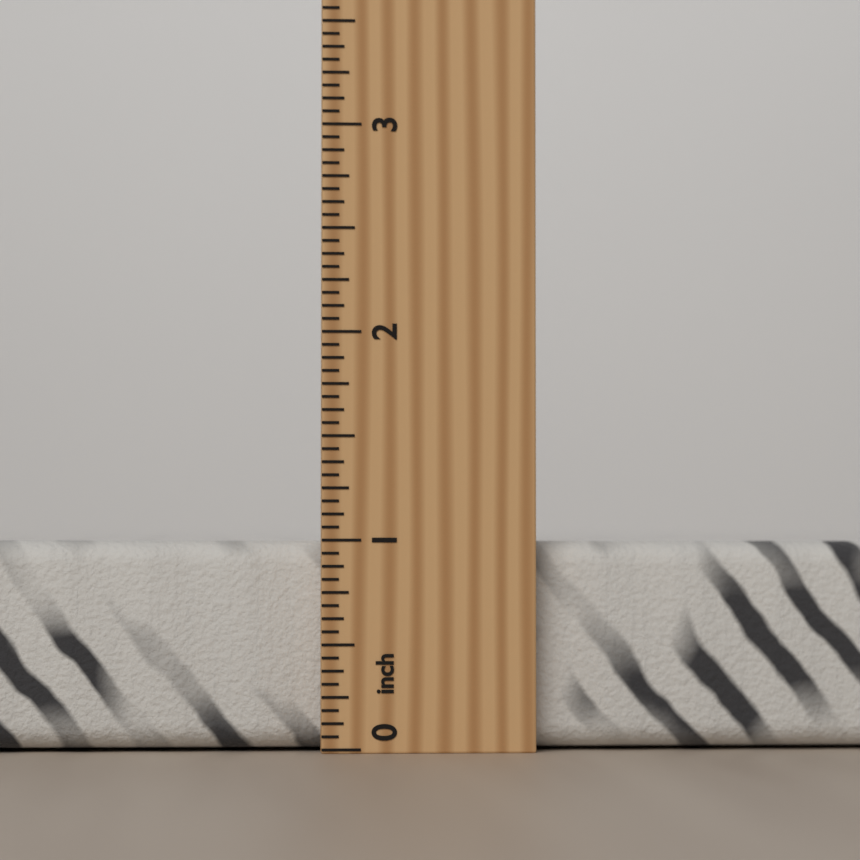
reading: 1.0000 inch
